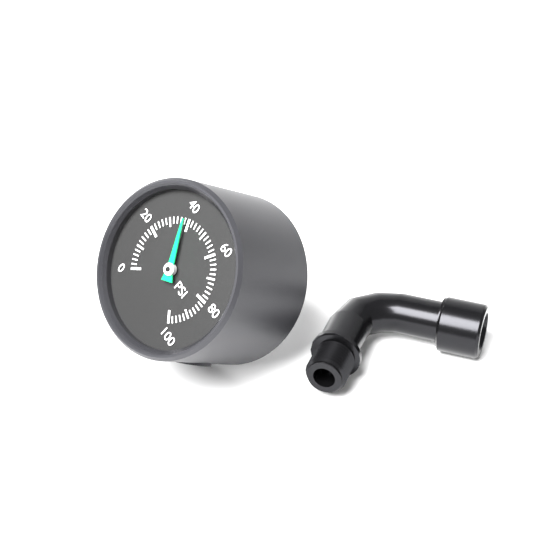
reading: 38 psi
